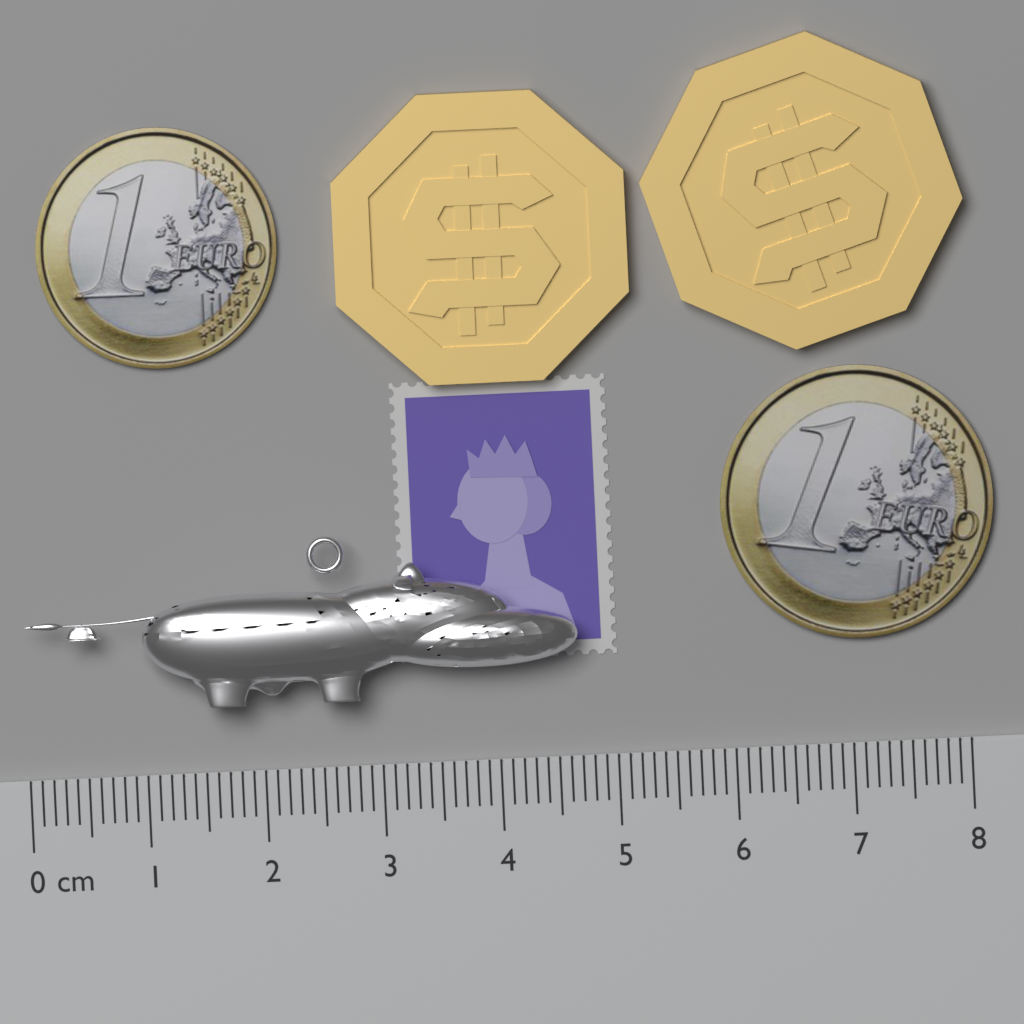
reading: 4.7 cm
